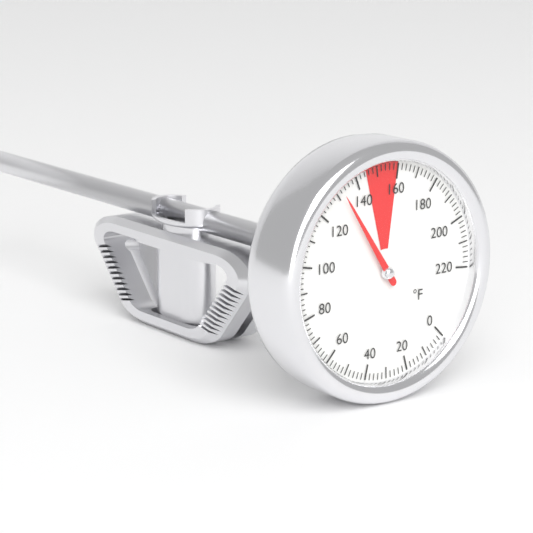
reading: 132 °F
